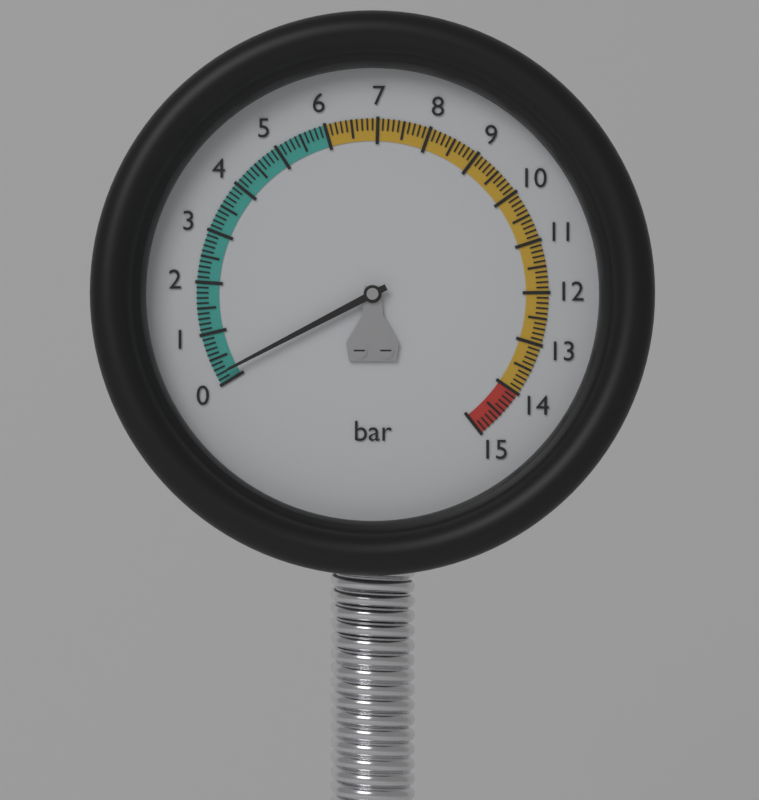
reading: 0.2 bar
